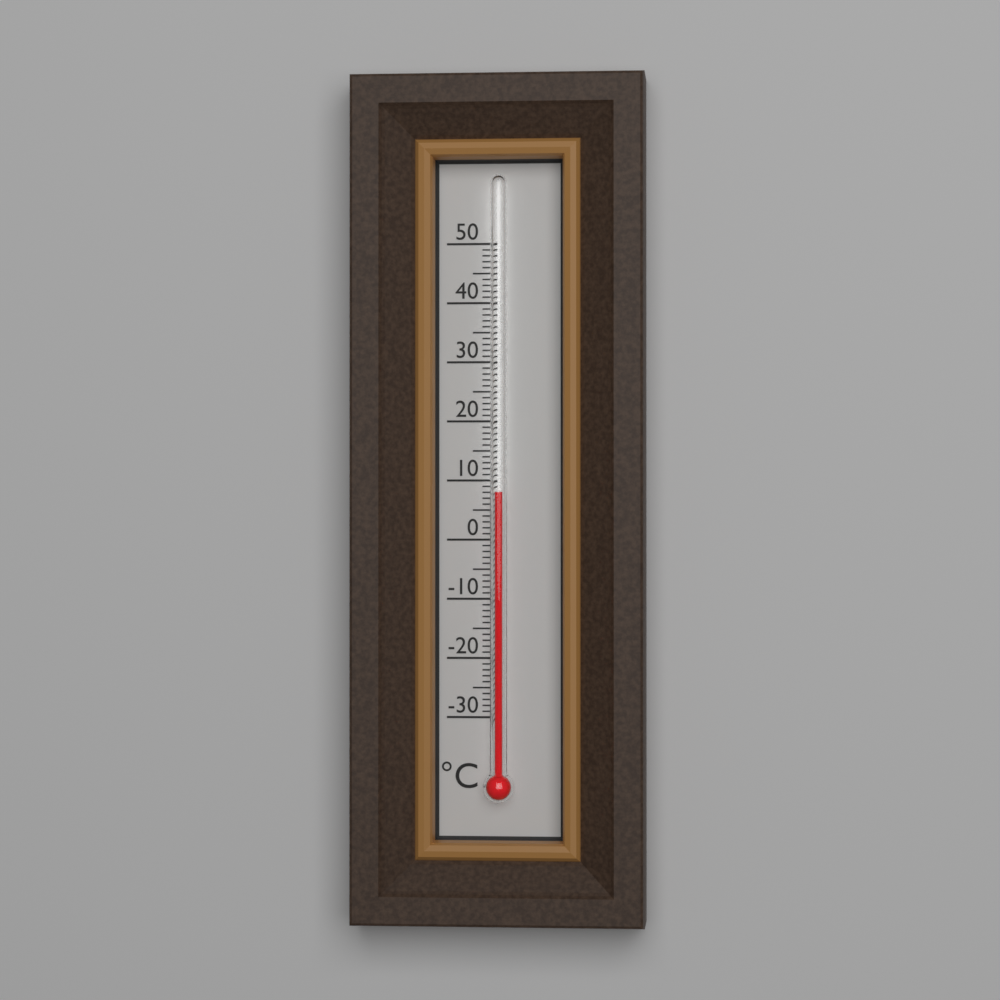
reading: 8 °C
